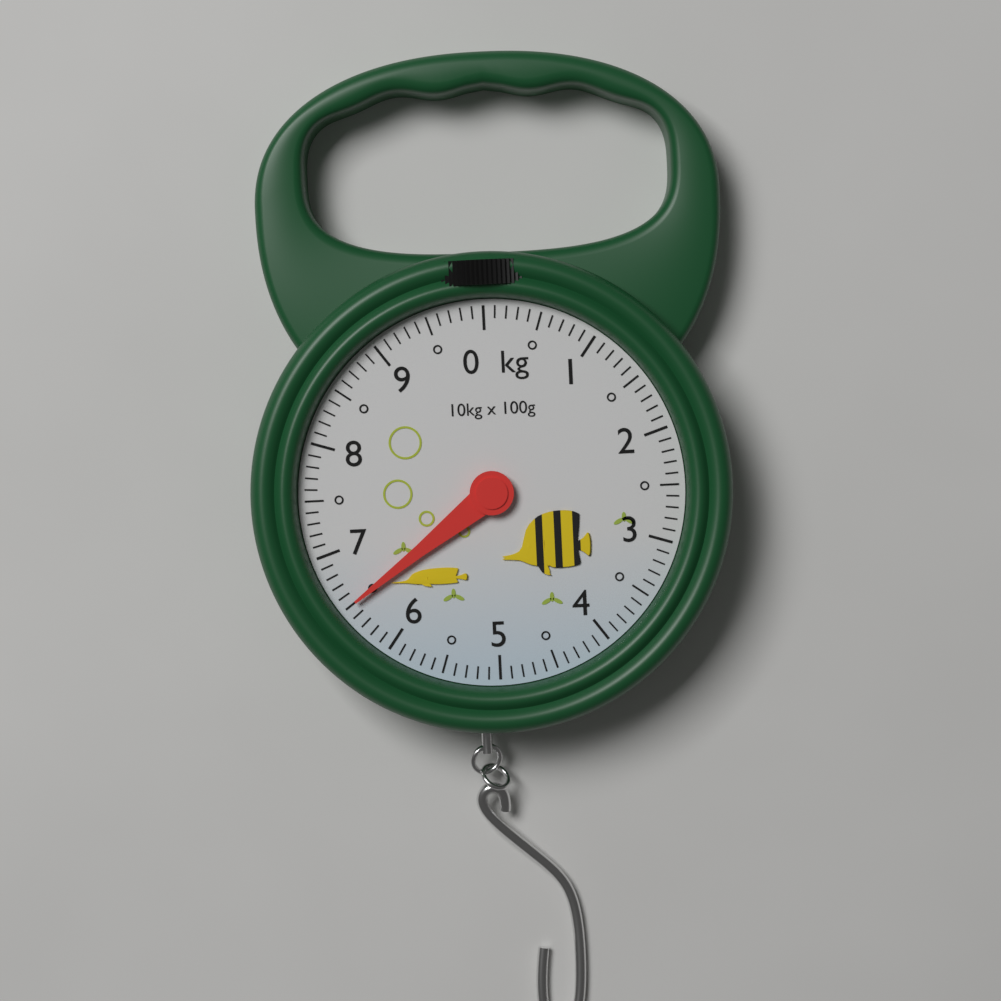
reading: 6.5 kg
